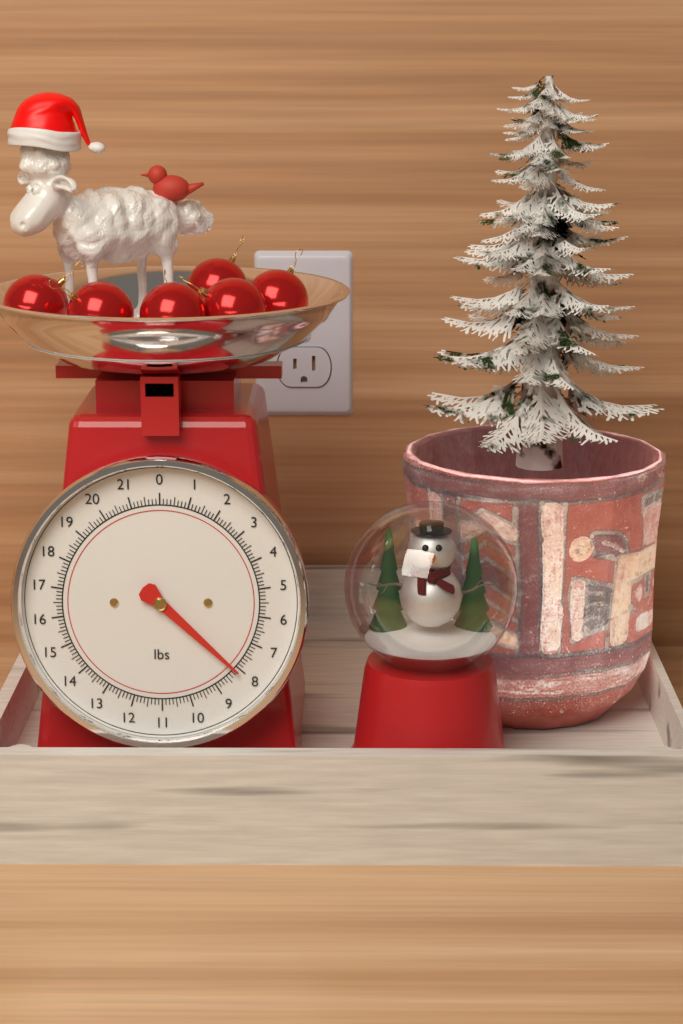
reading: 8.125 lbs
